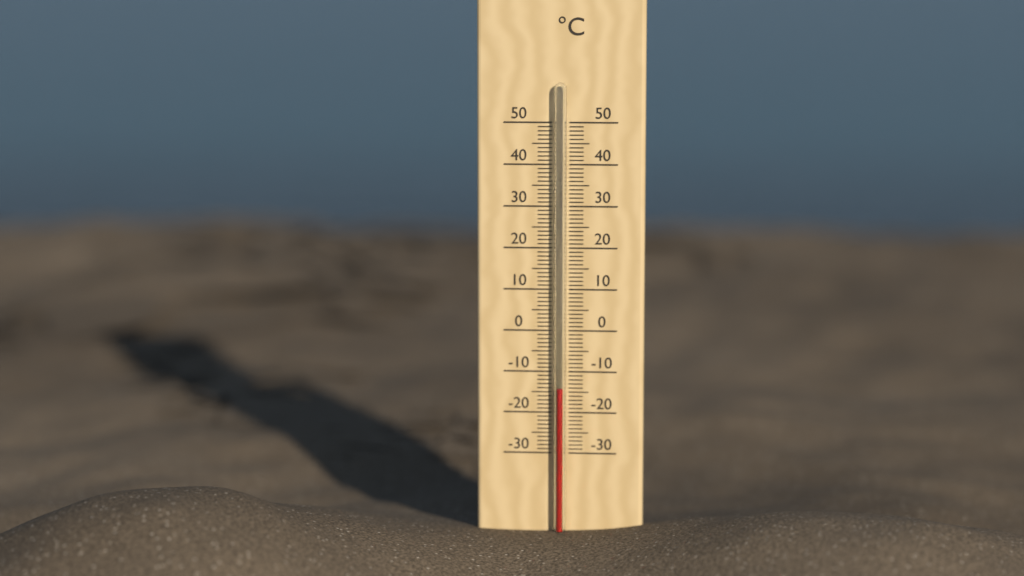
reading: -14 °C
